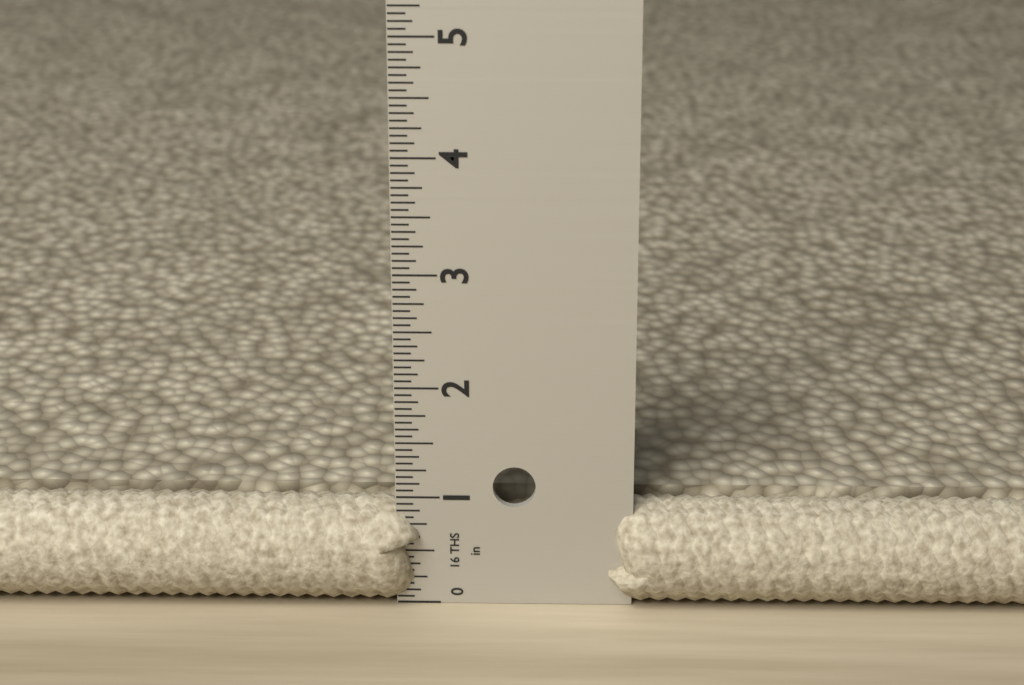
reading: 0.9375 in
